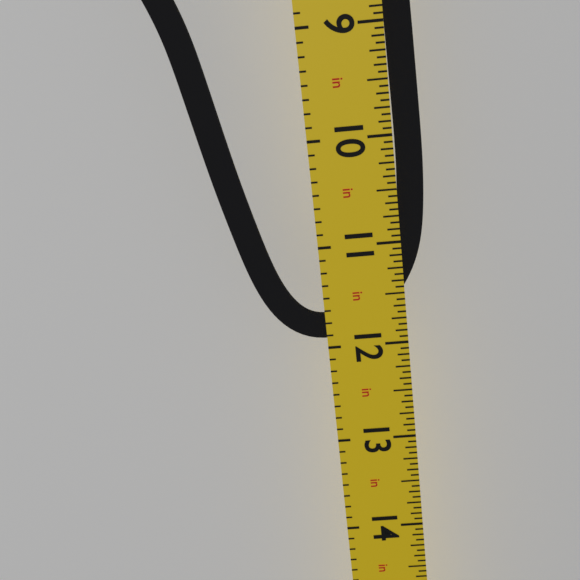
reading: 11.9375 in
